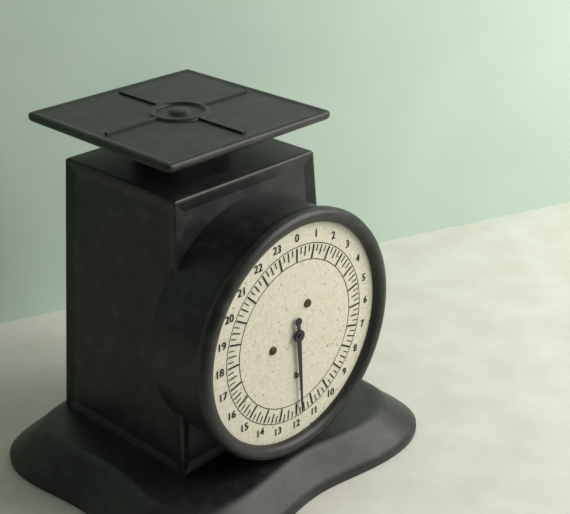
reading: 11.75 lb
